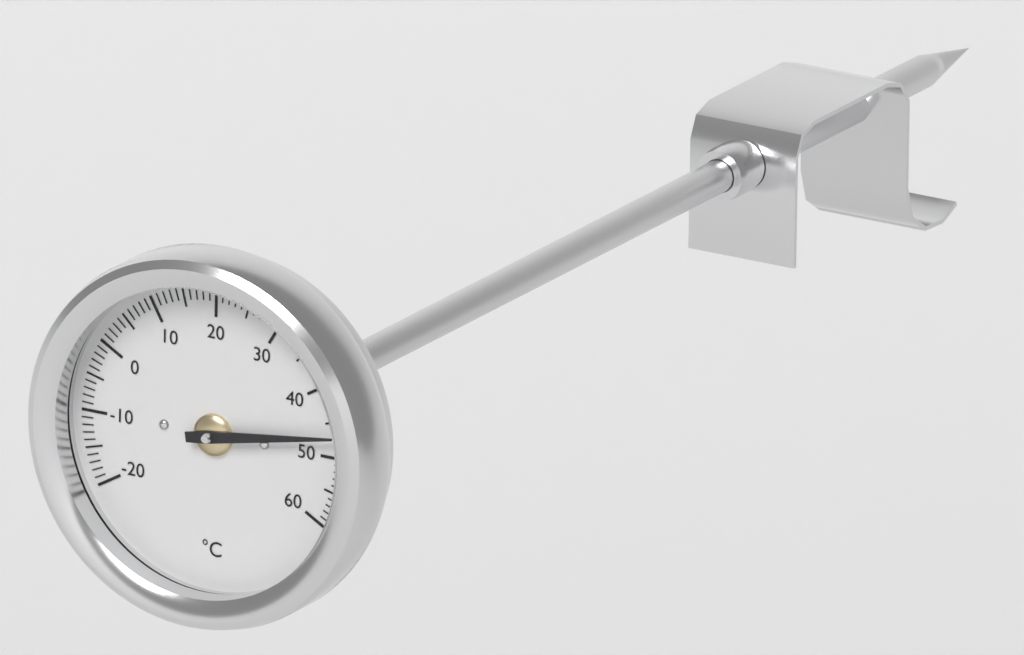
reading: 47 °C
